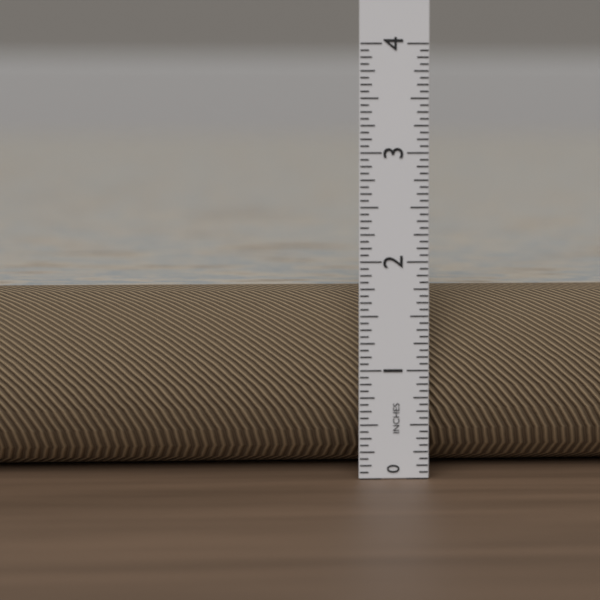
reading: 1.6875 in
